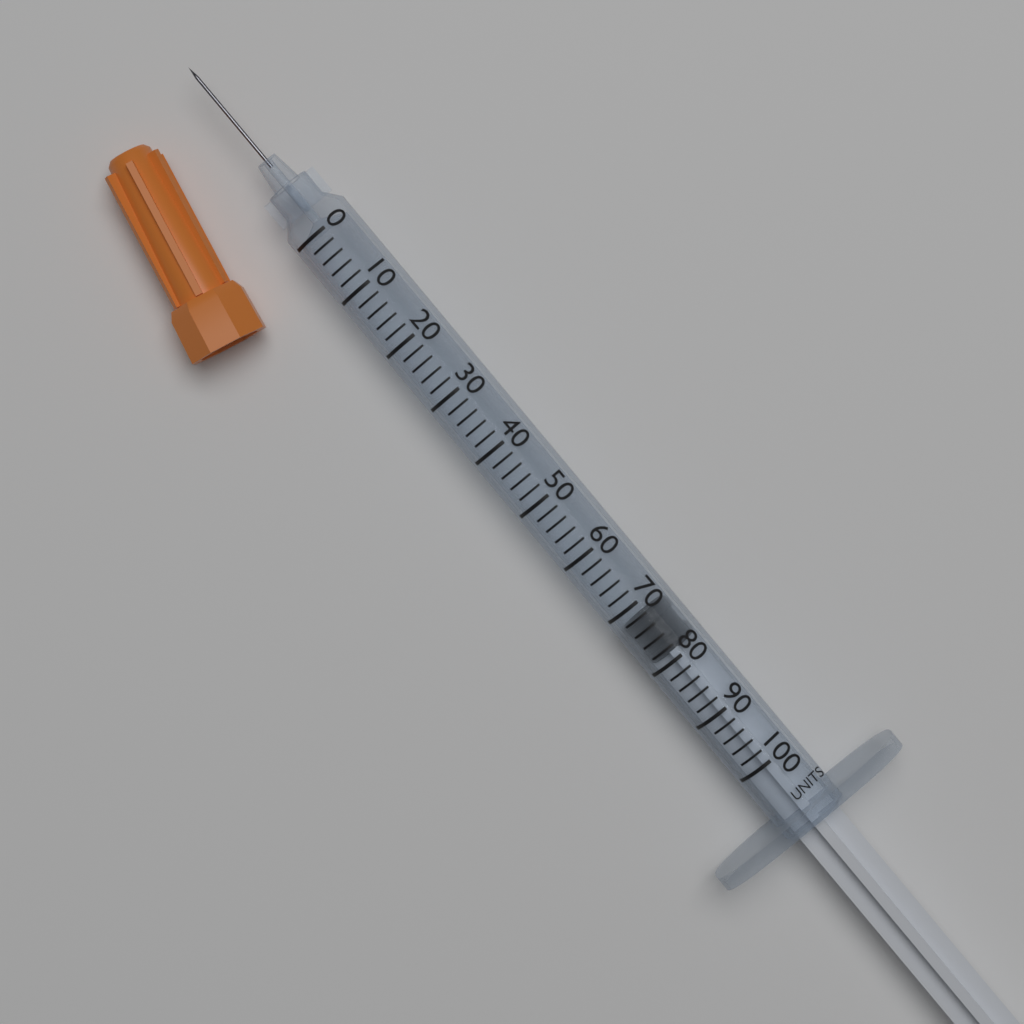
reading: 72 units
